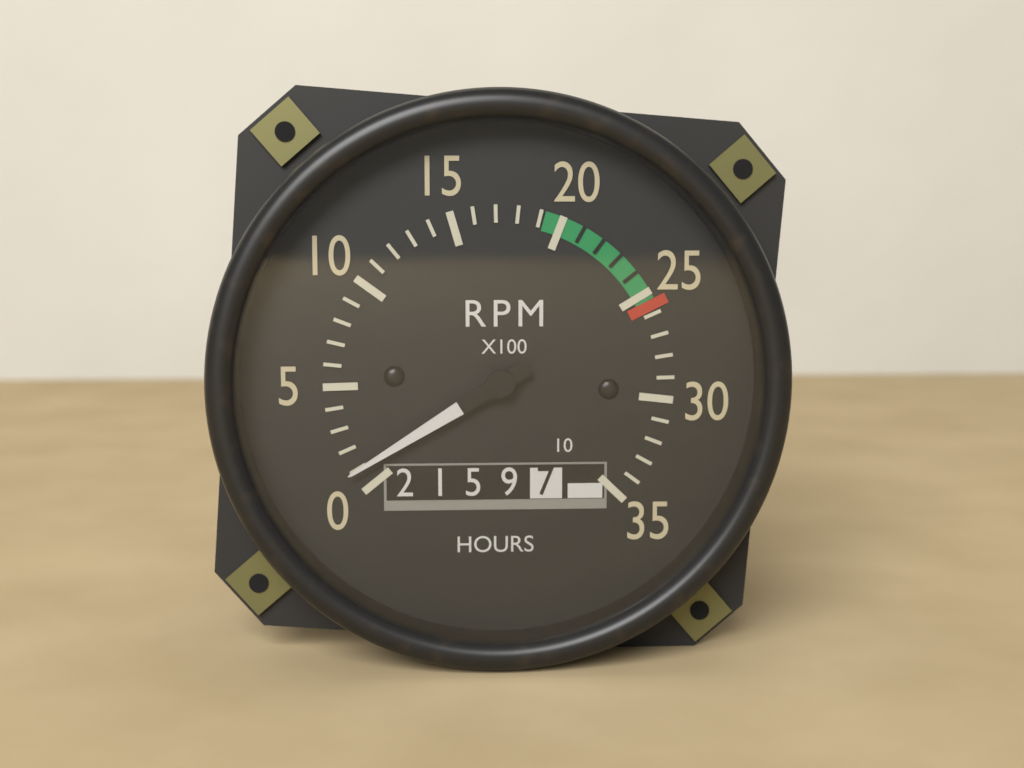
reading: 1 RPM x100
